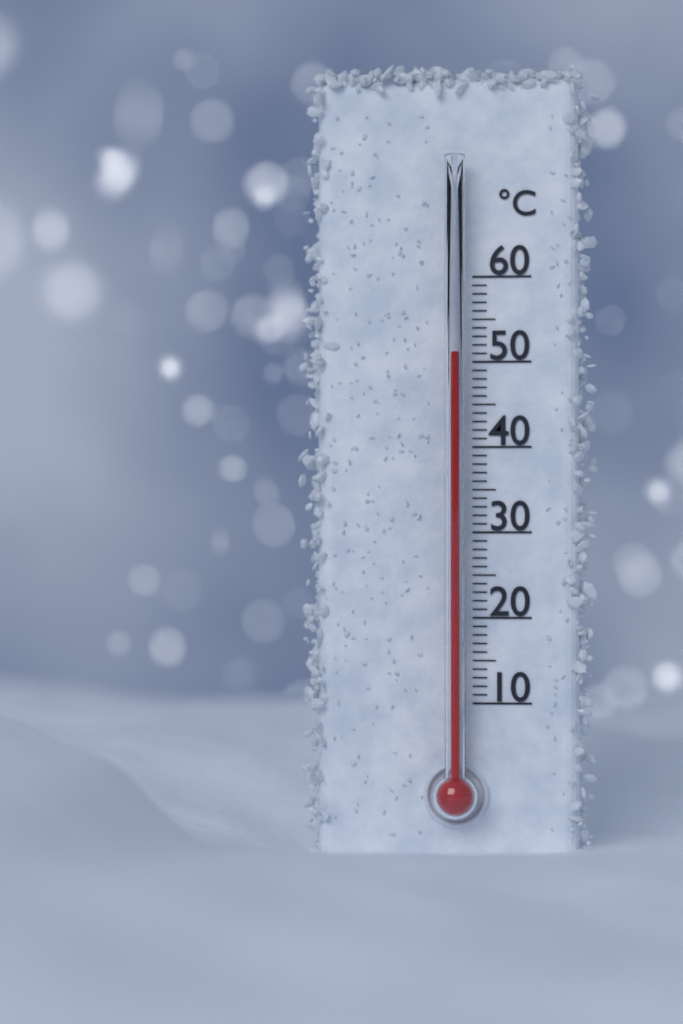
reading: 51 °C
